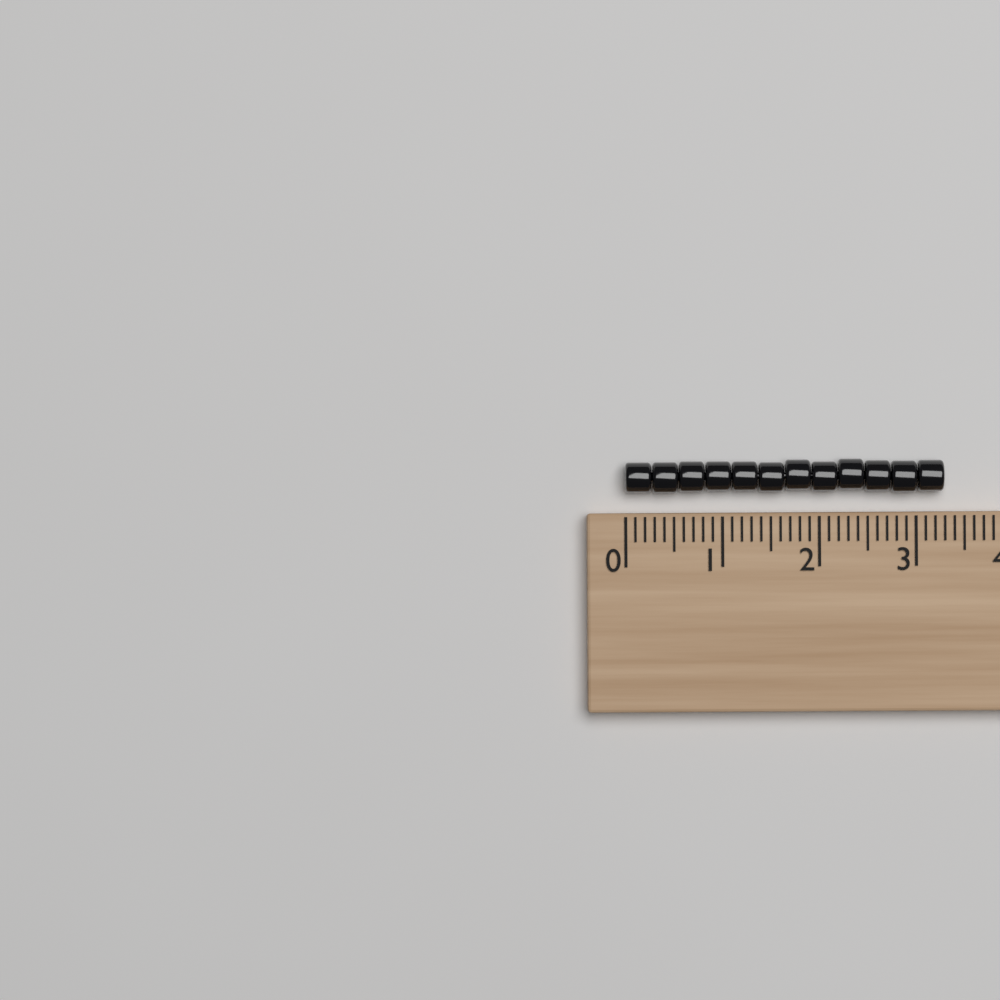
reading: 3.3 (no unit)
